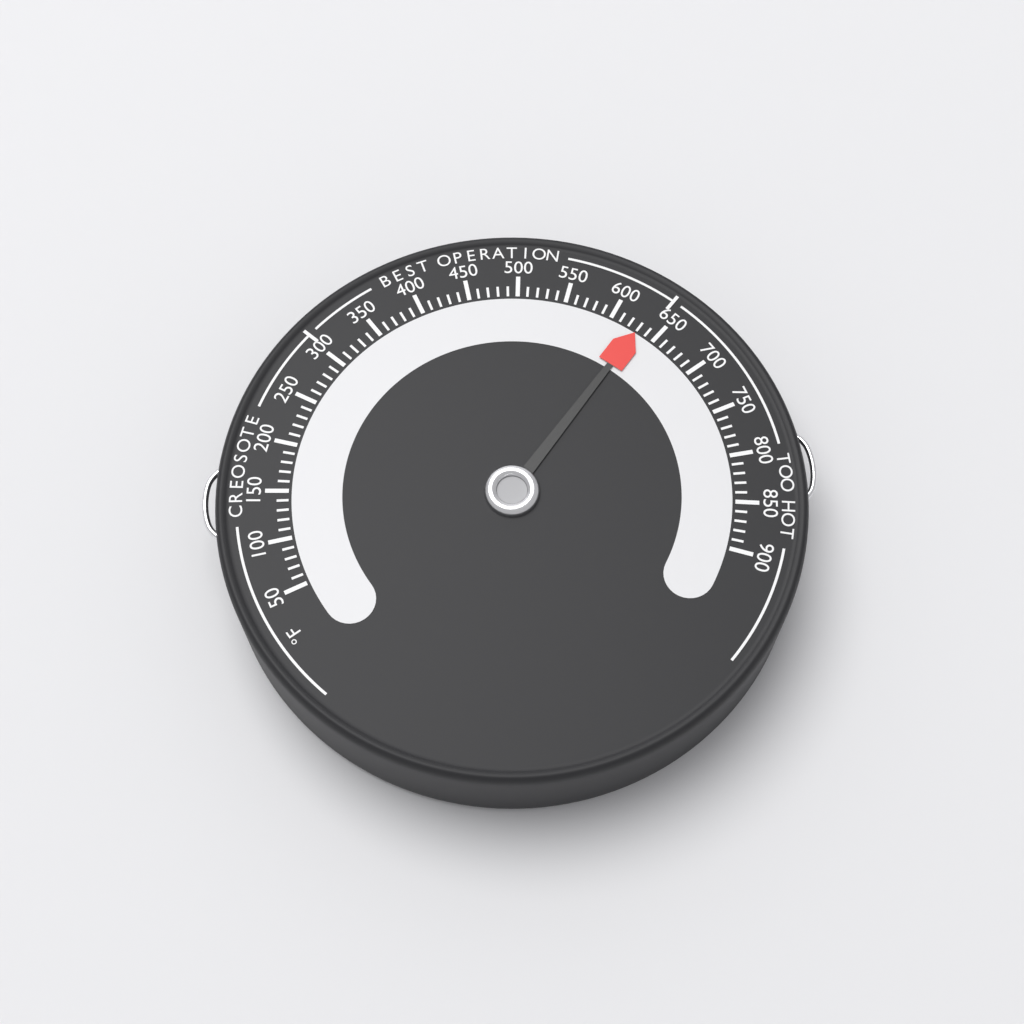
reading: 630 °F
